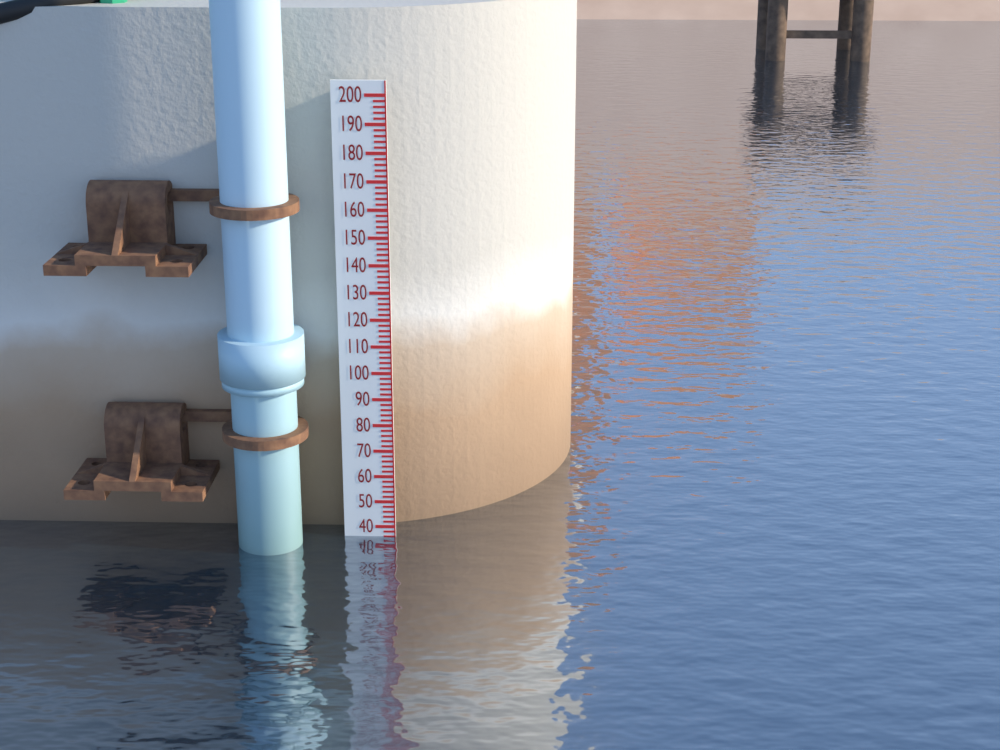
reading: 36 (no unit)
